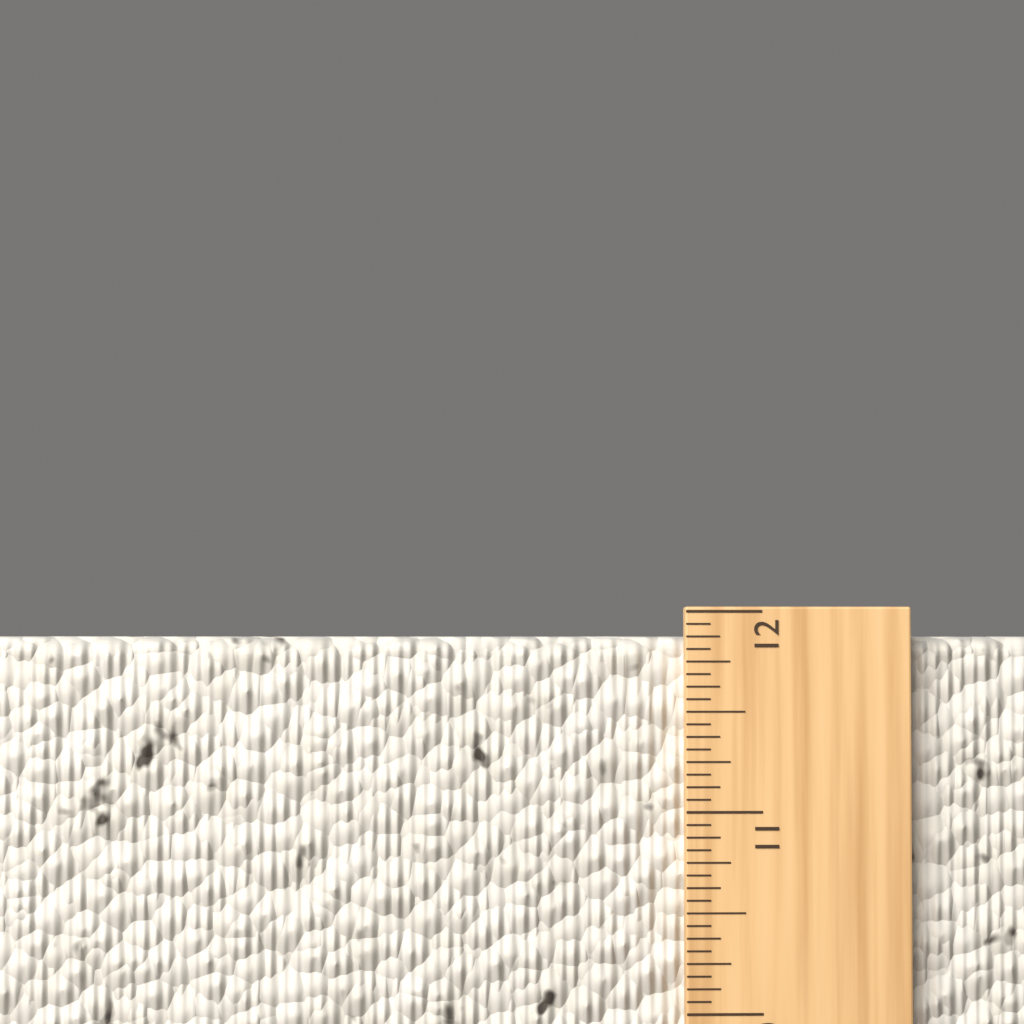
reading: 11.8750 in
